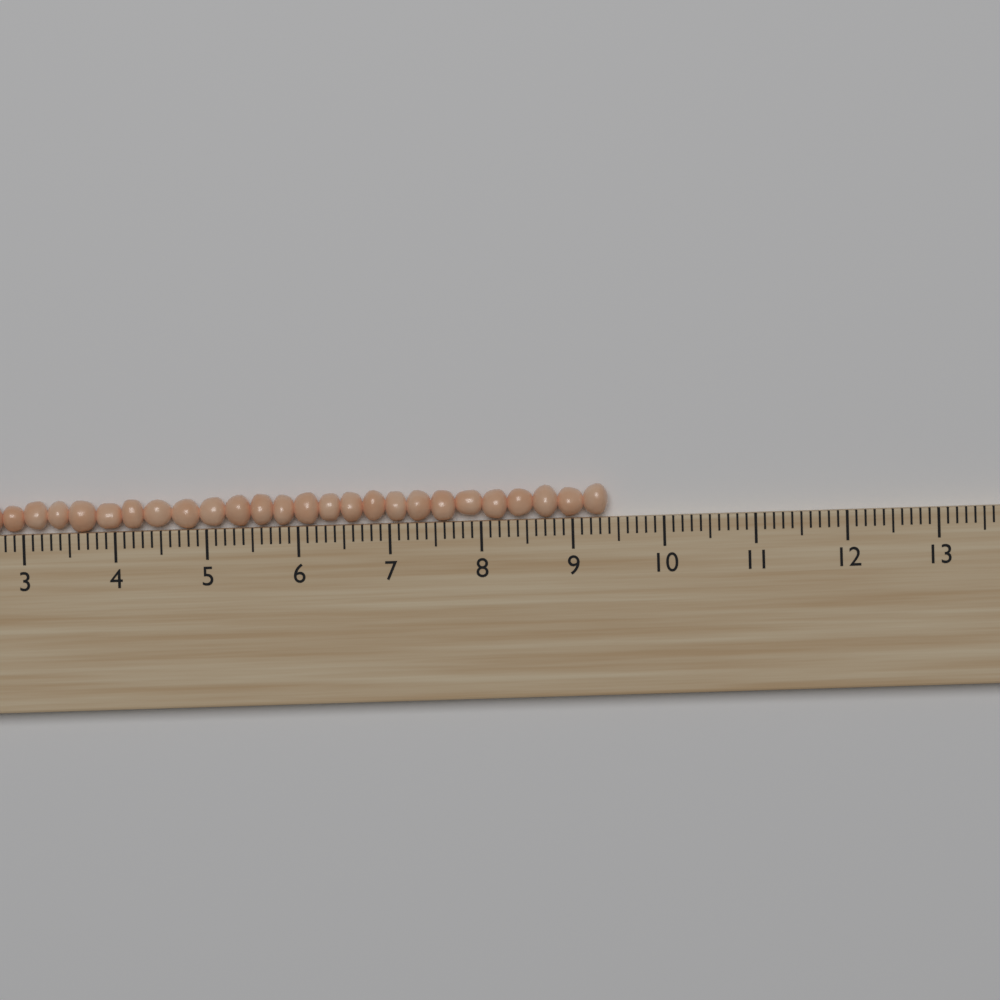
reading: 9.4 (no unit)
